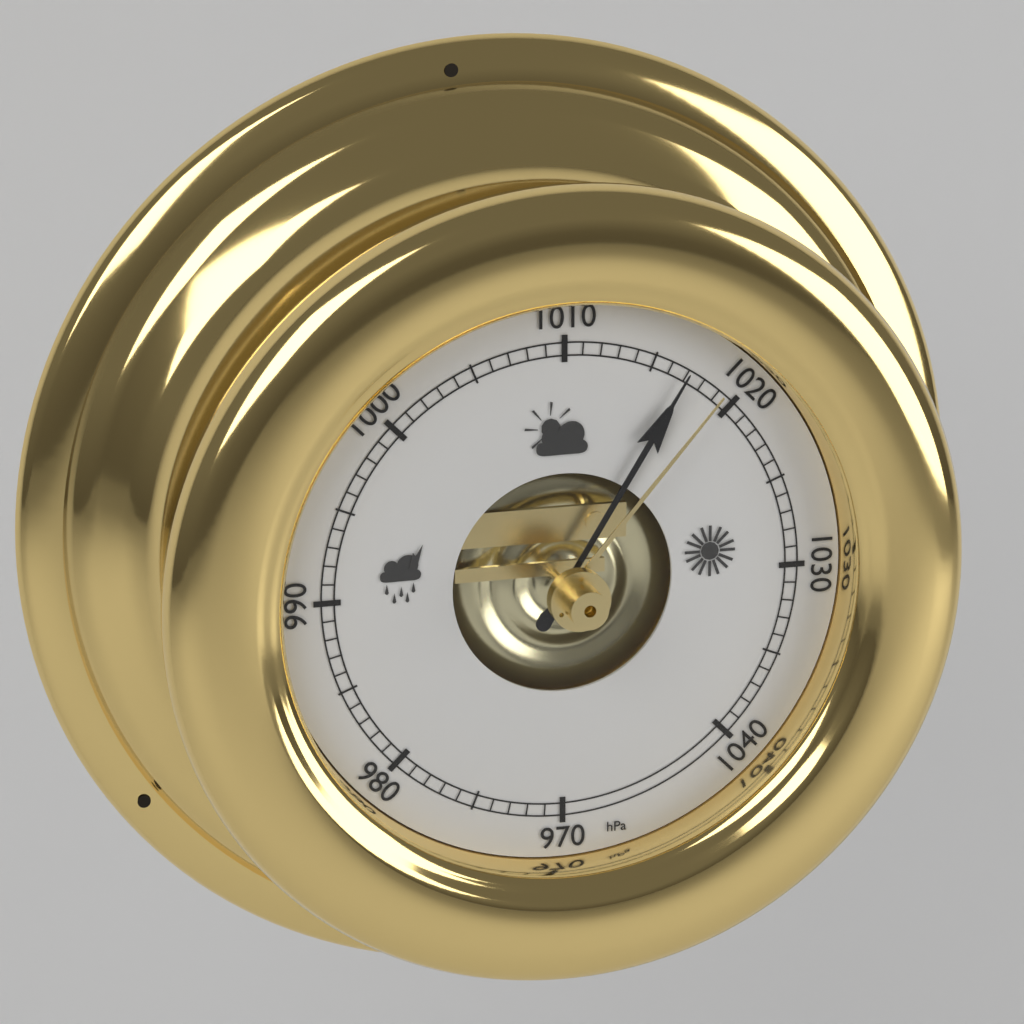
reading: 1017 hPa
